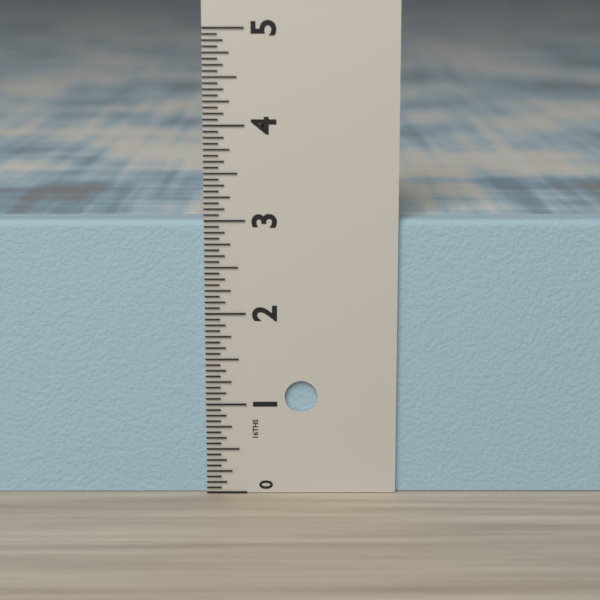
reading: 3.0000 in
